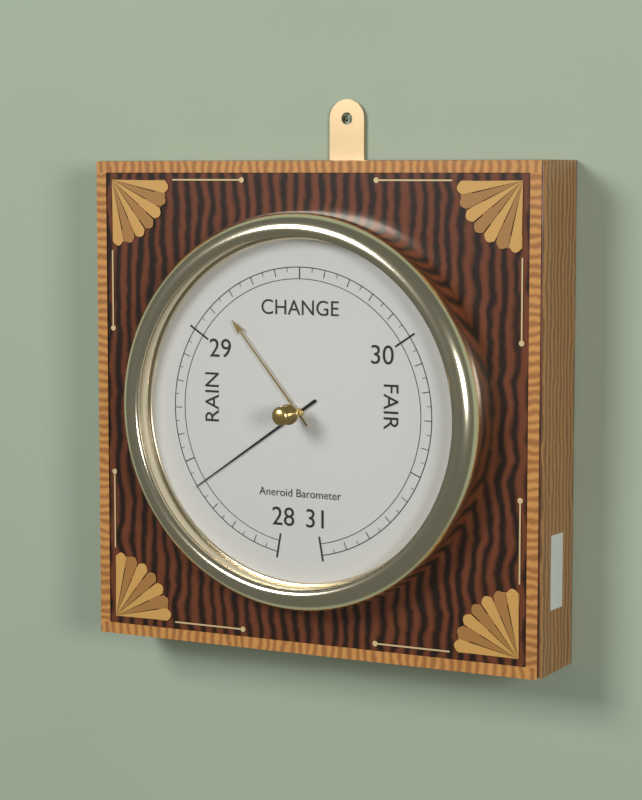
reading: 28.40 inHg
